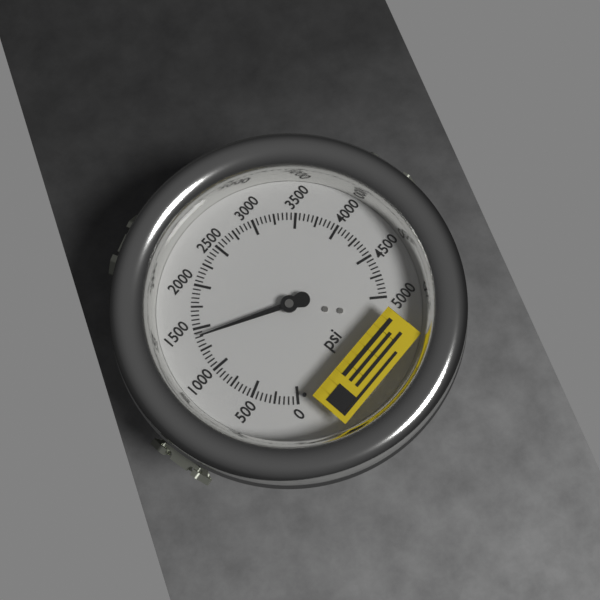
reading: 1400 psi
